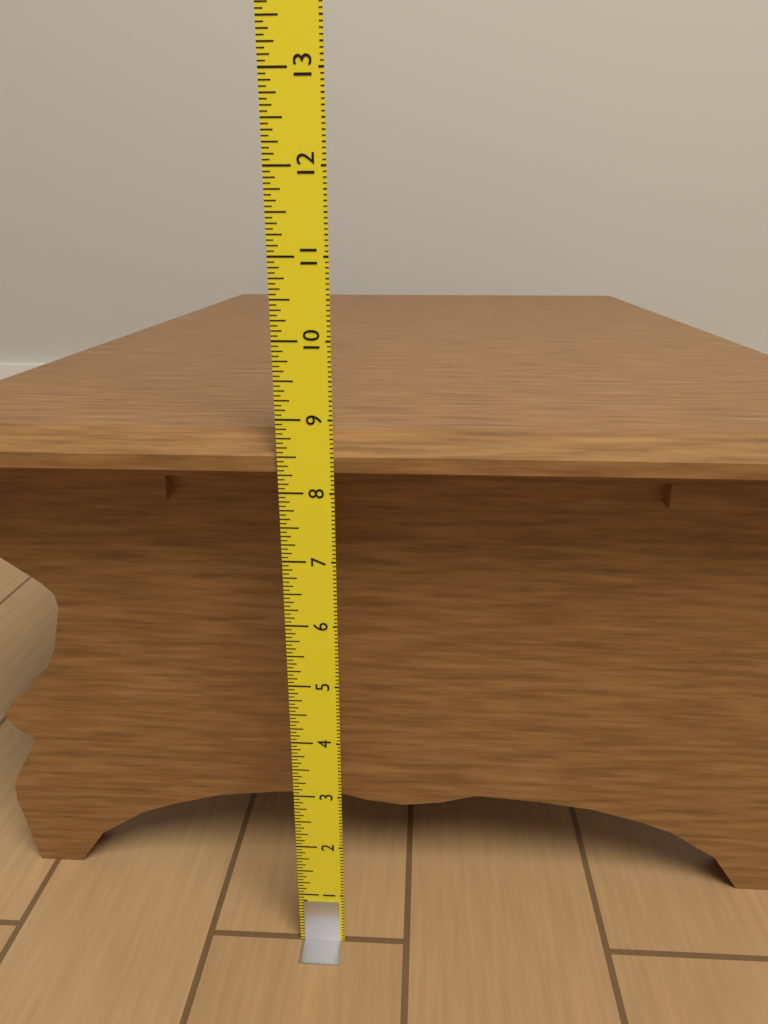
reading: 8.7500 in
